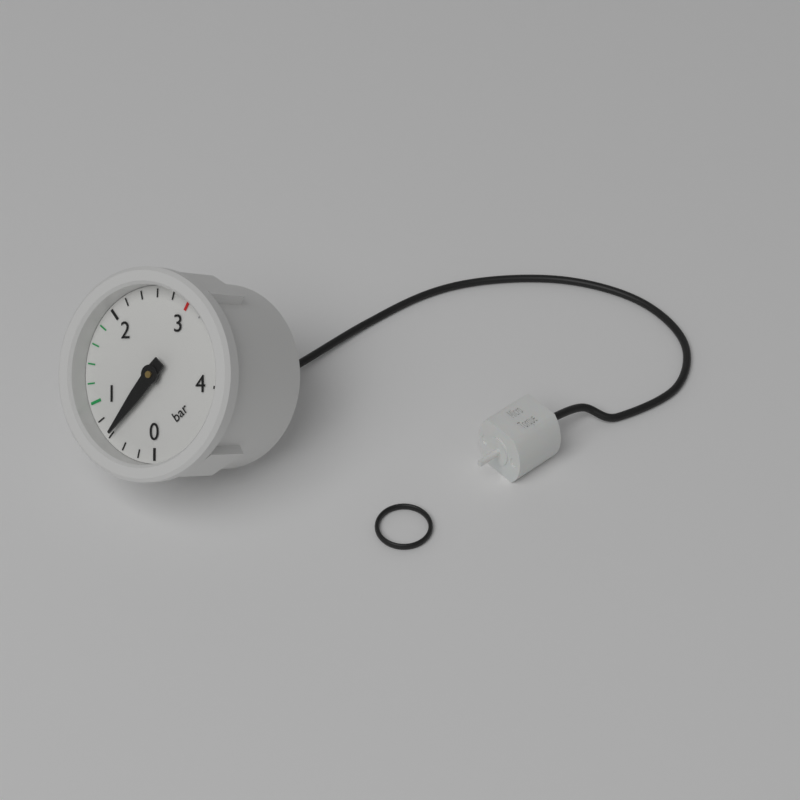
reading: 0.6 bar
